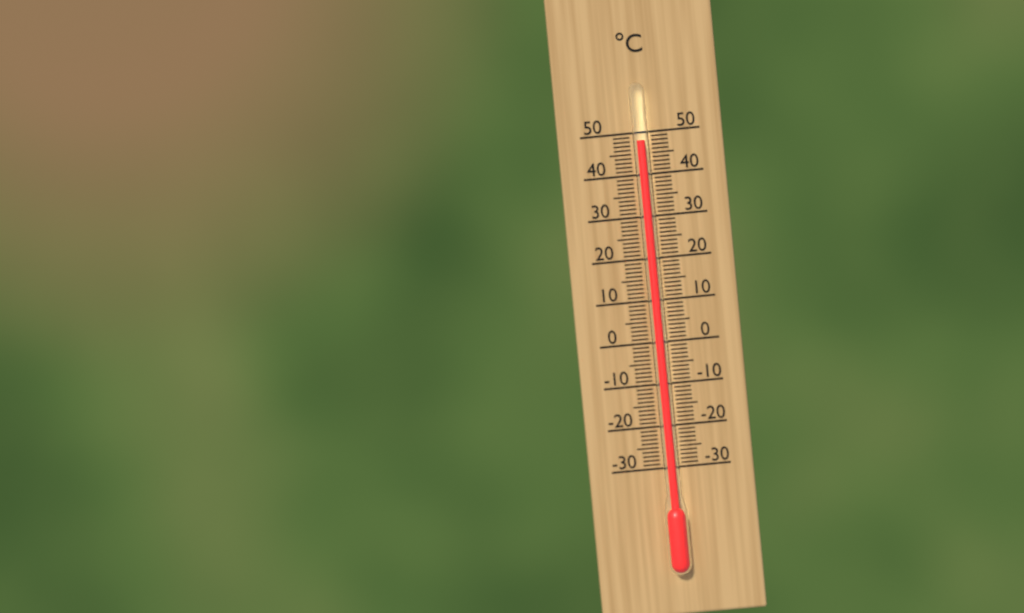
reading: 48 °C
